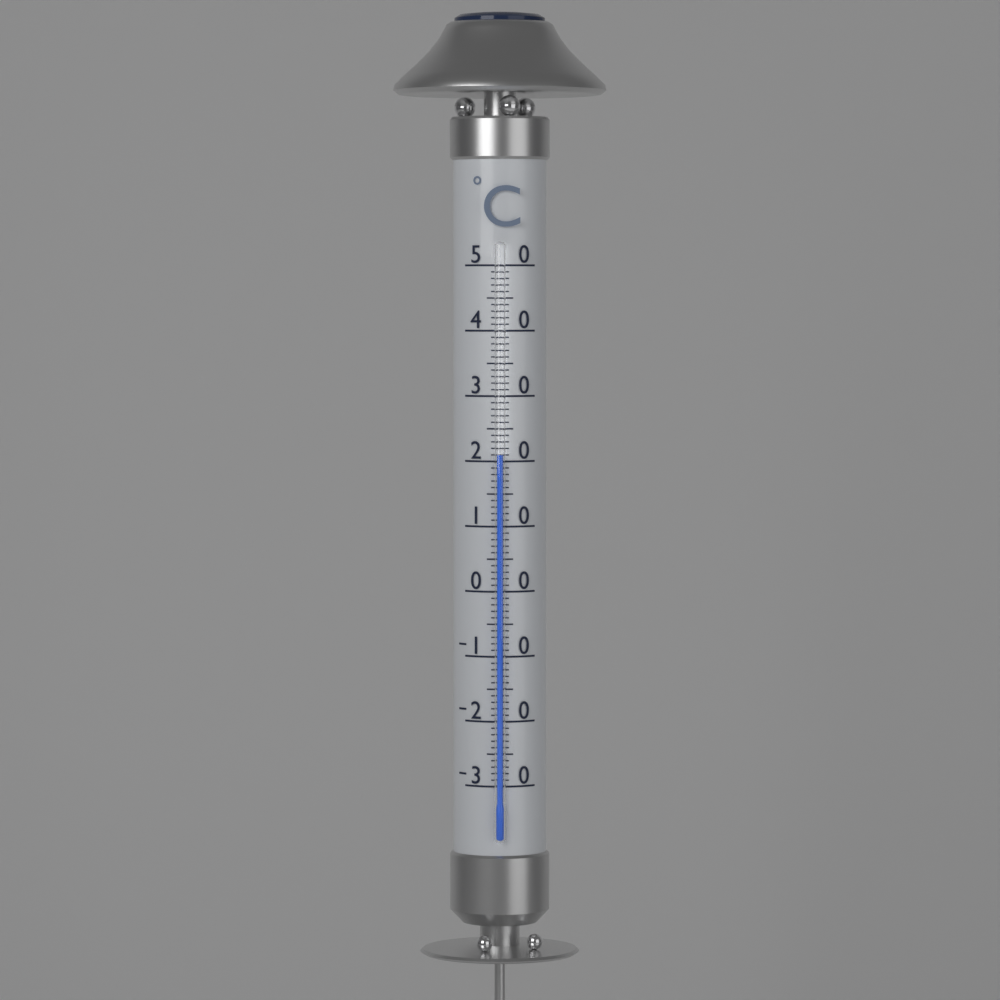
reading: 21 °C
